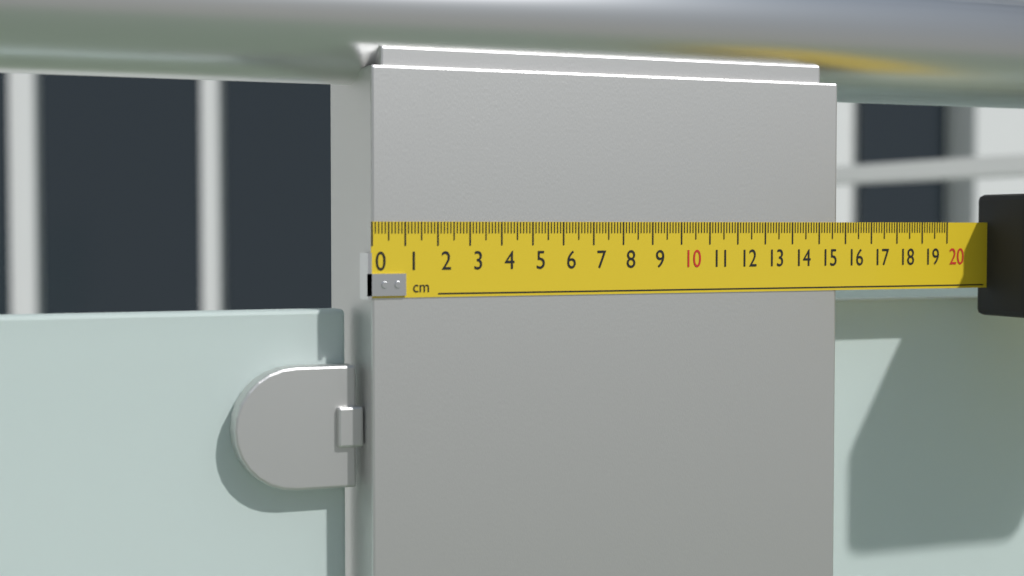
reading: 15.7 cm
